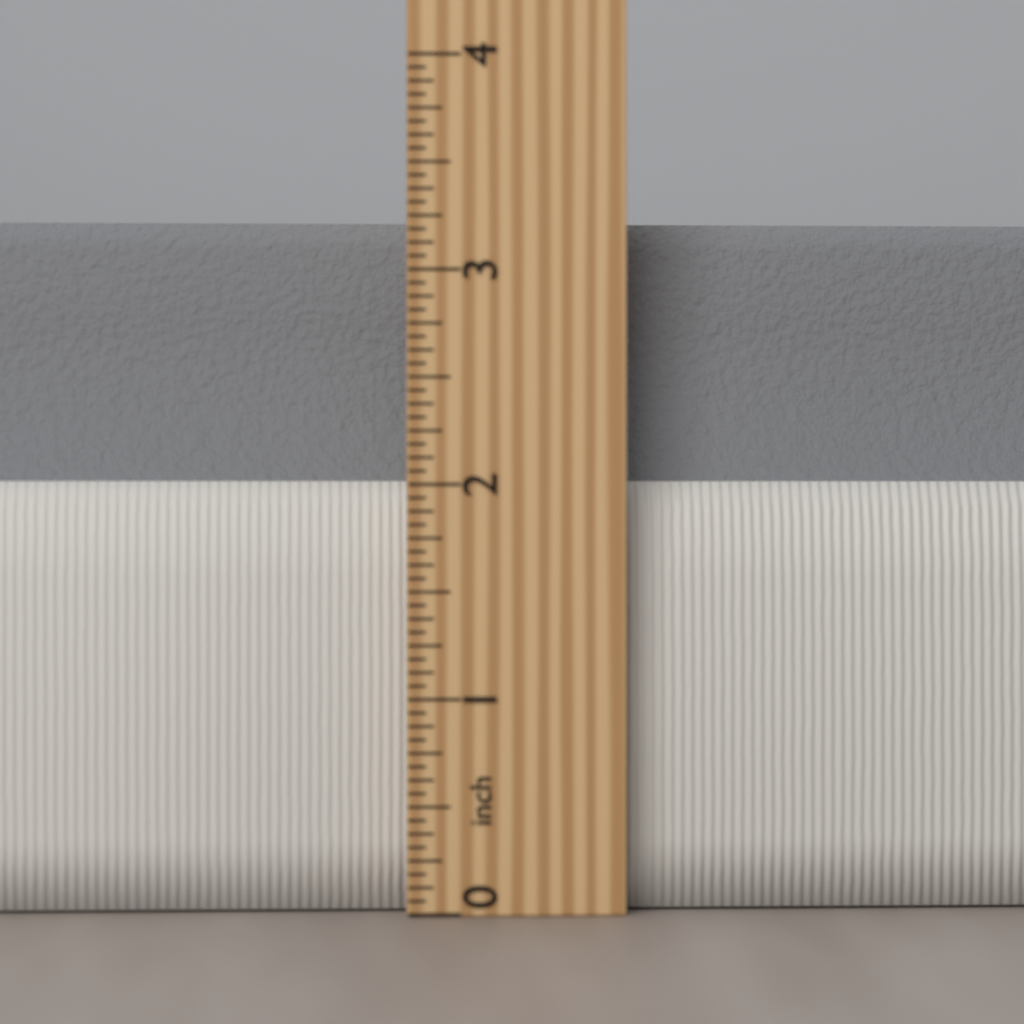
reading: 3.2500 inch
